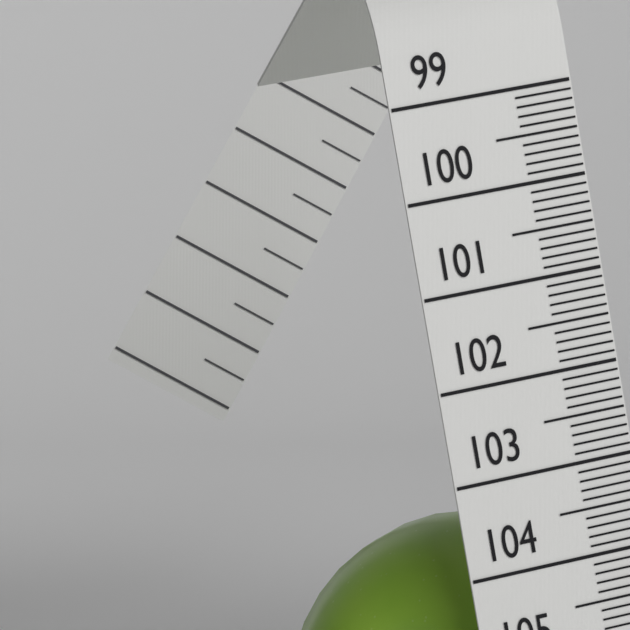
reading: 103.7 (no unit)
